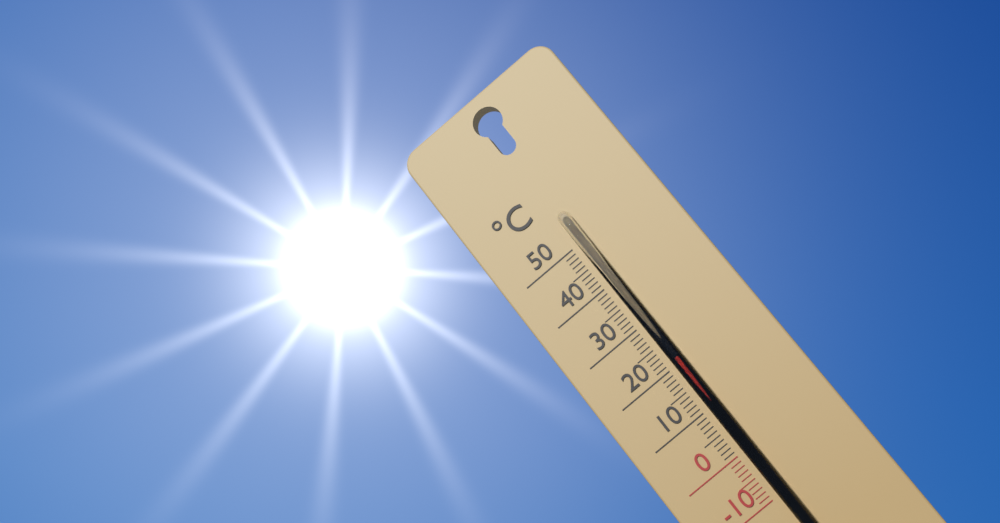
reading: 21 °C
